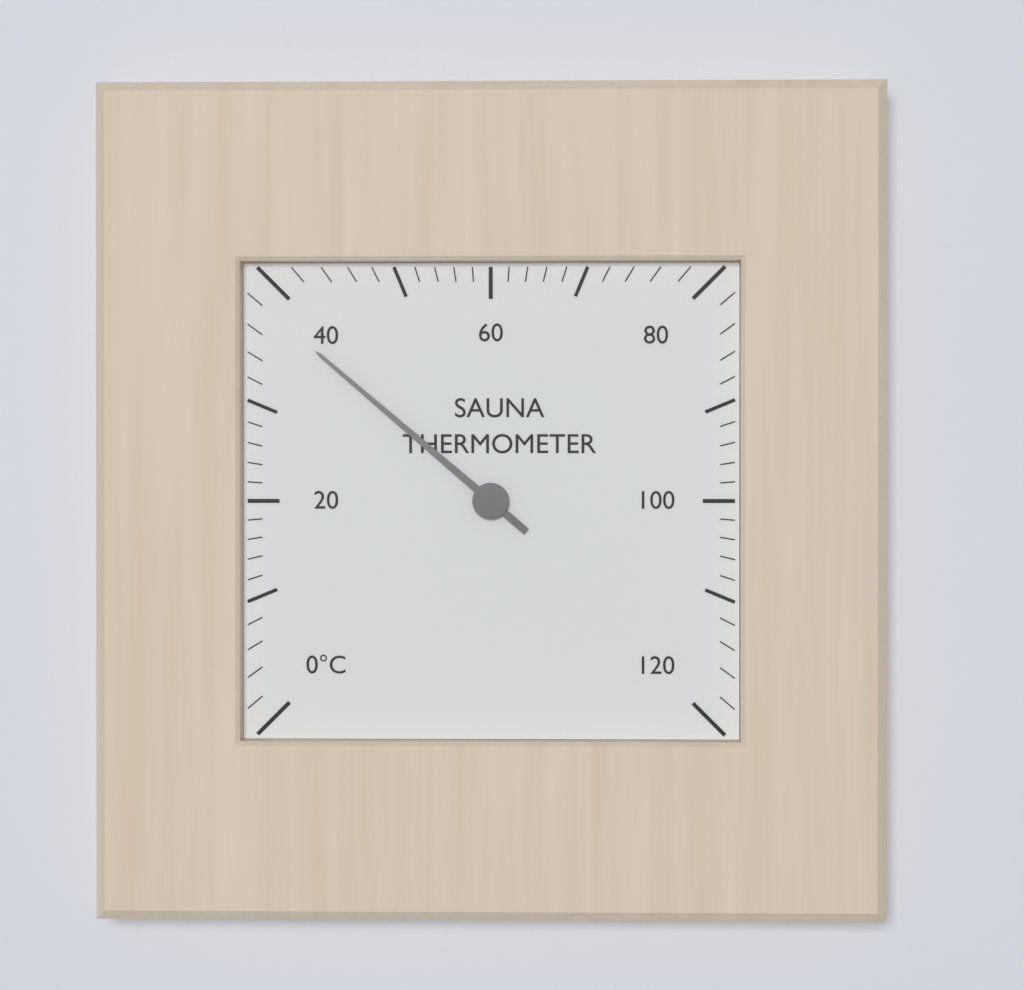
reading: 38 °C
